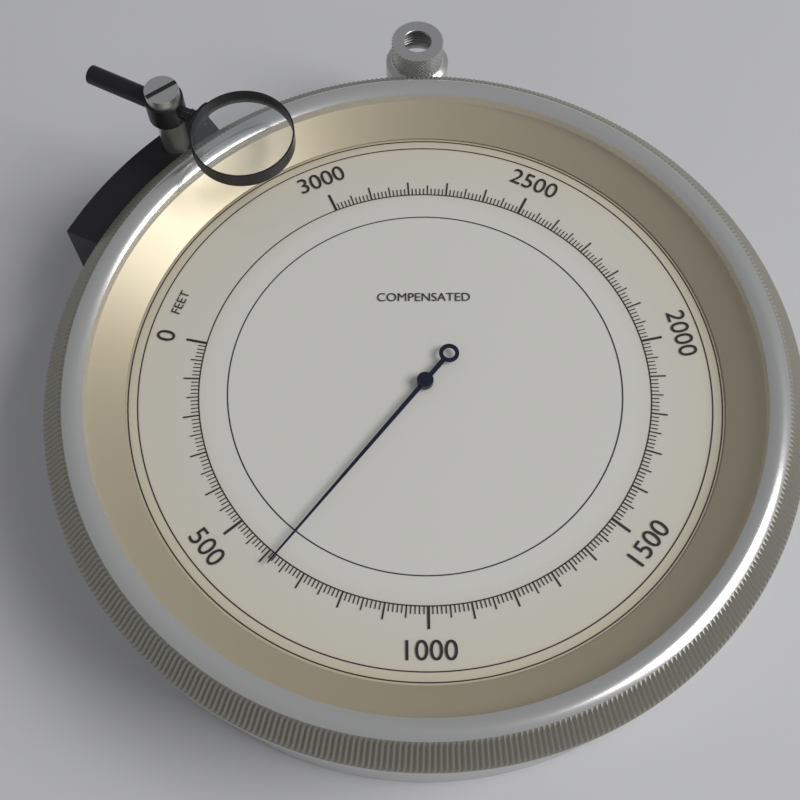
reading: 620 feet
